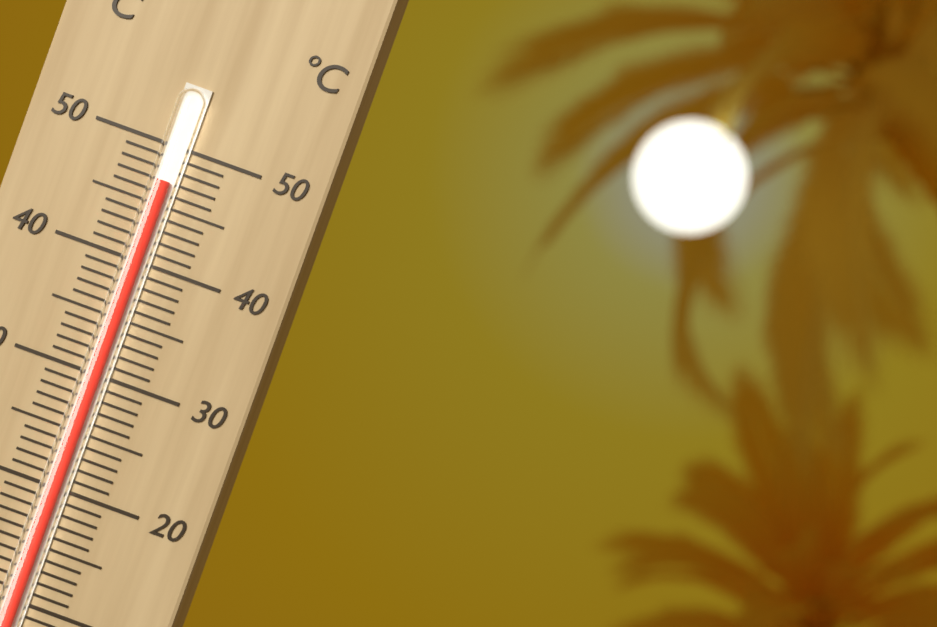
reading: 47 °C
